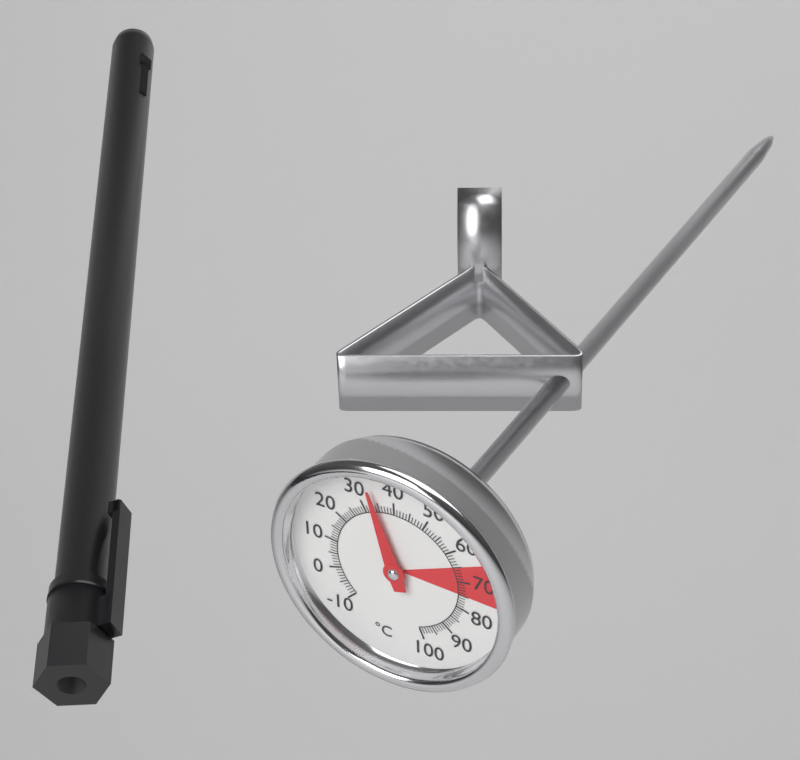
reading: 34 °C
